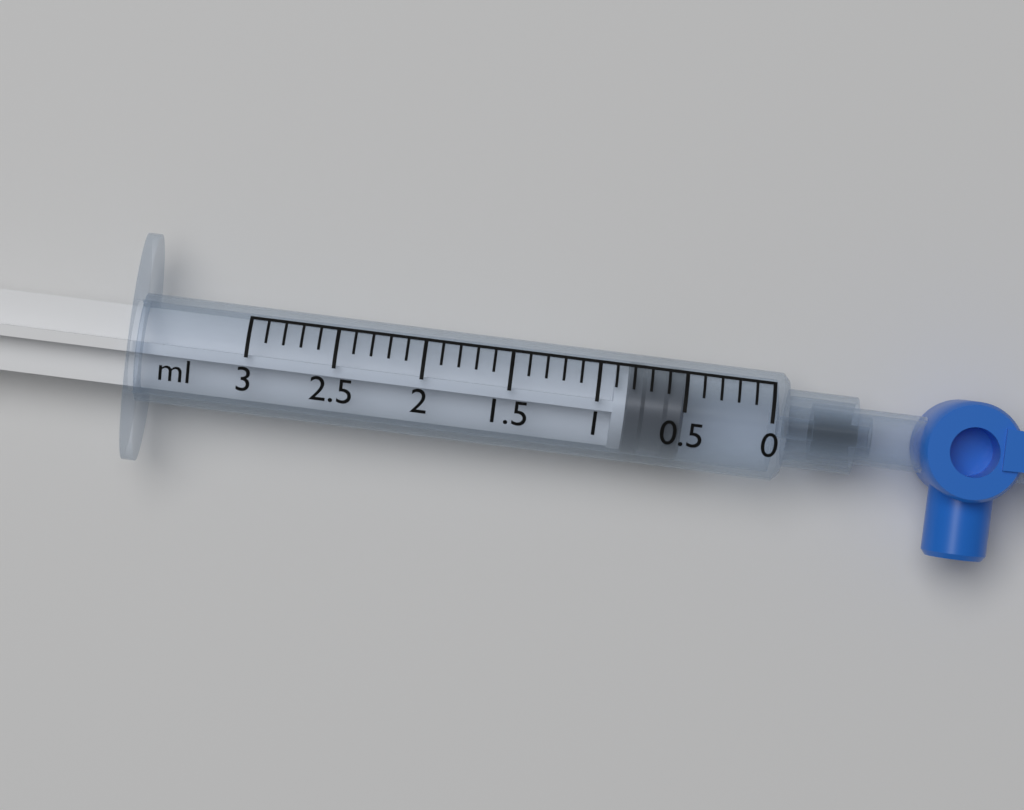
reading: 0.5 ml
